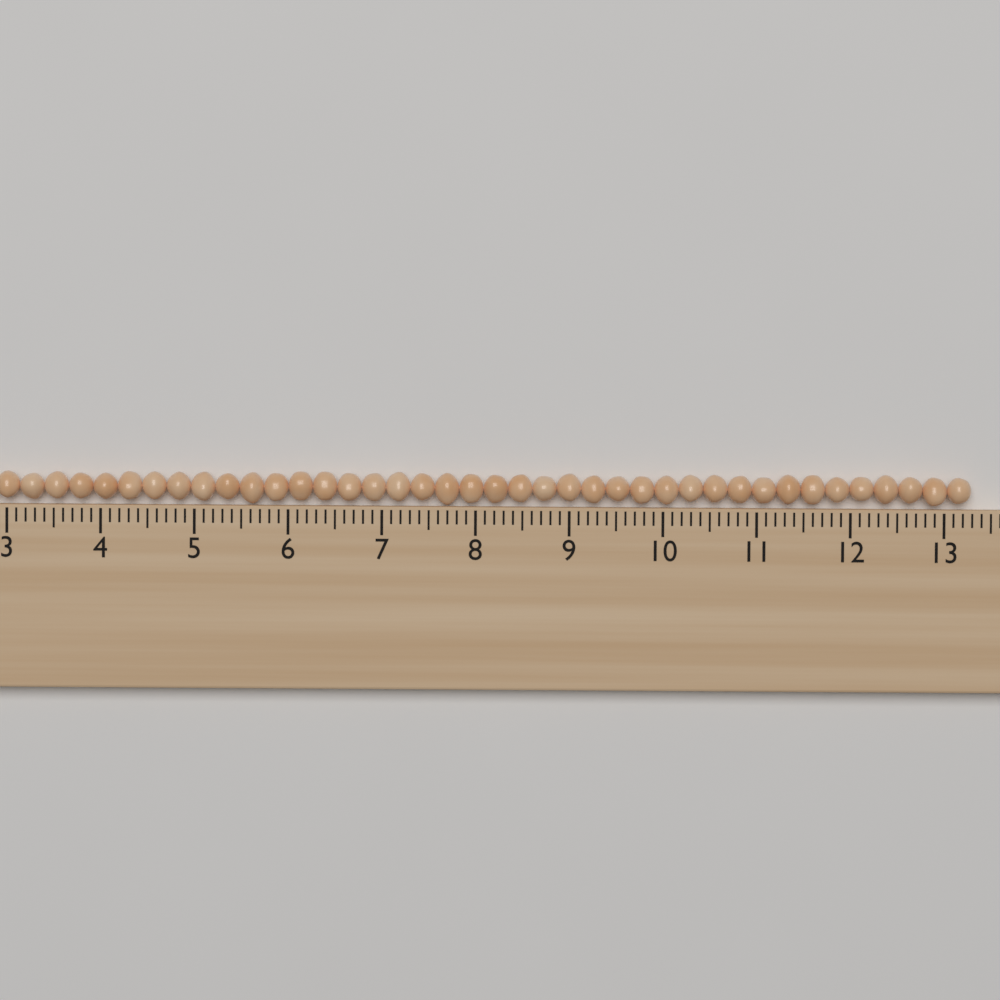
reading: 13.3 (no unit)
